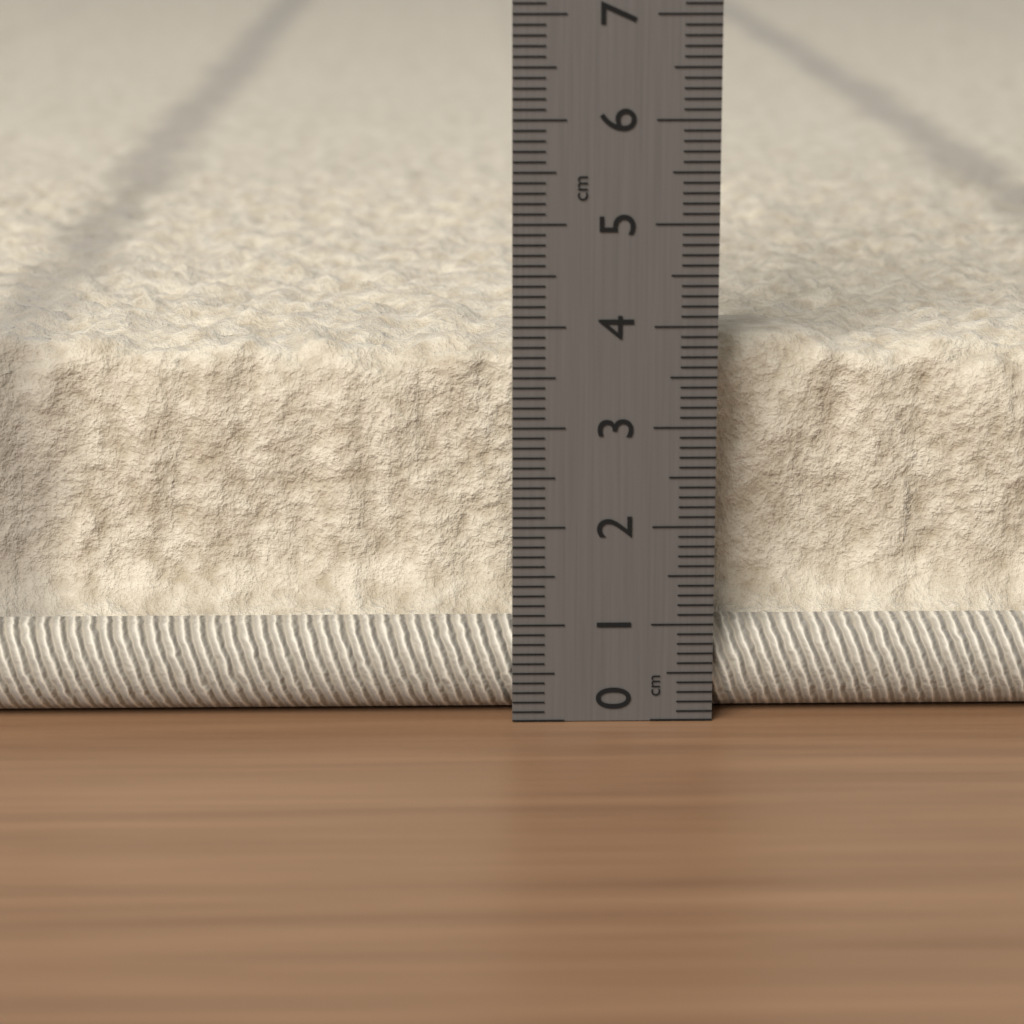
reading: 3.8 cm
